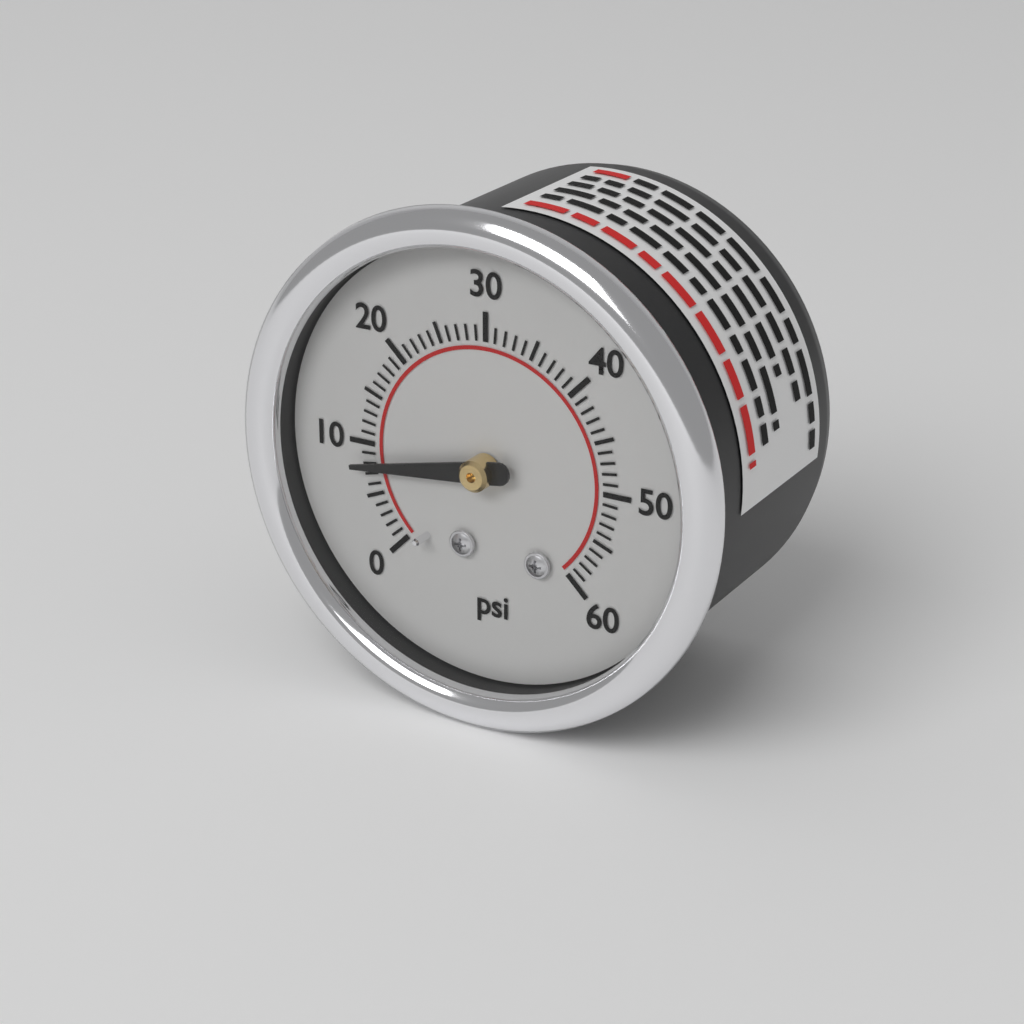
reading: 8 psi
